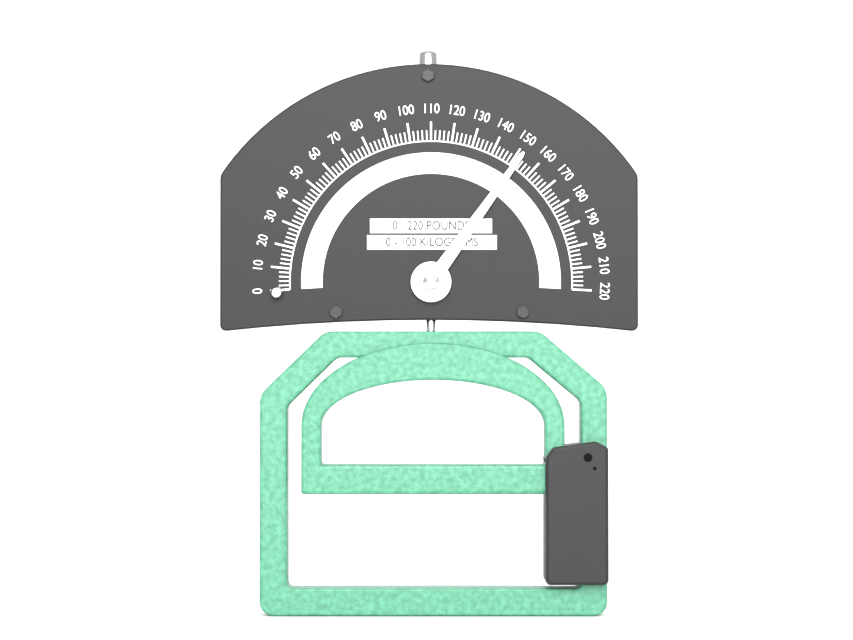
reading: 152 lb
